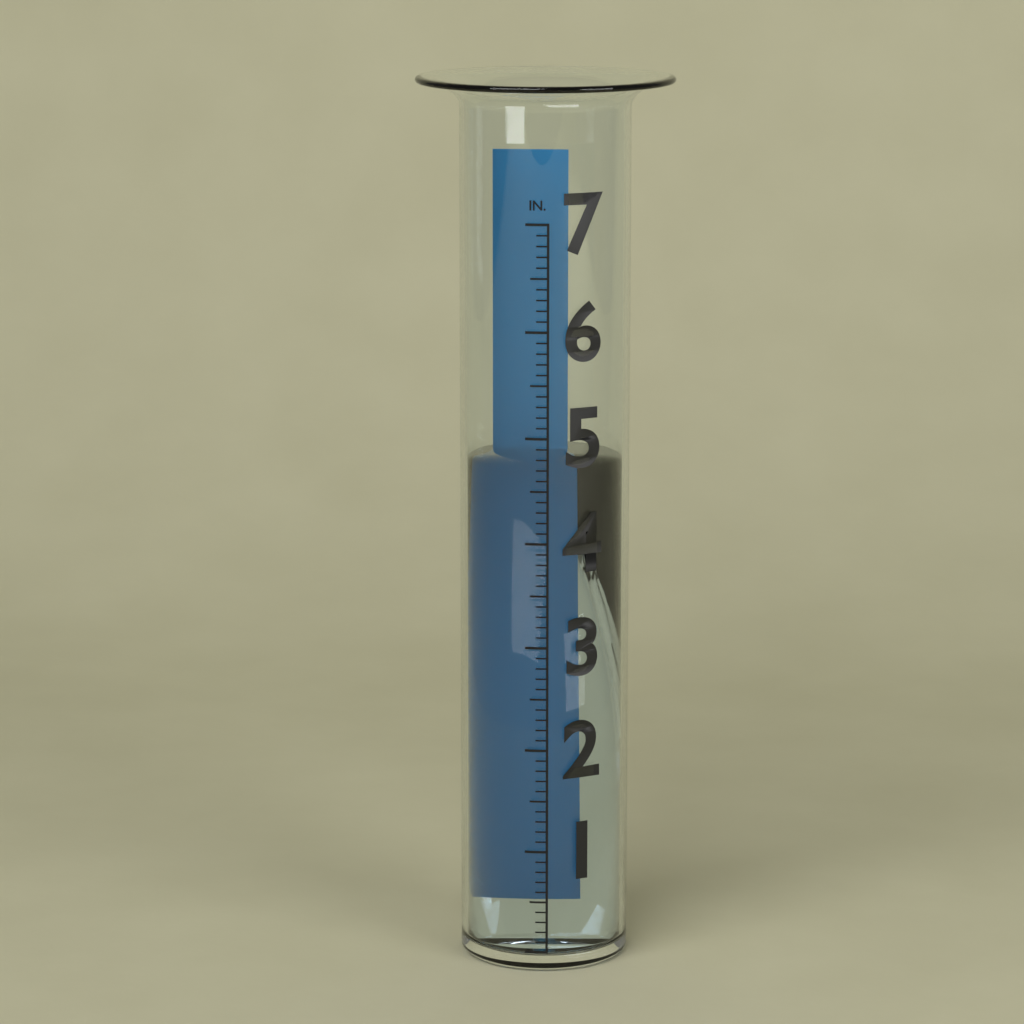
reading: 4.7 in
